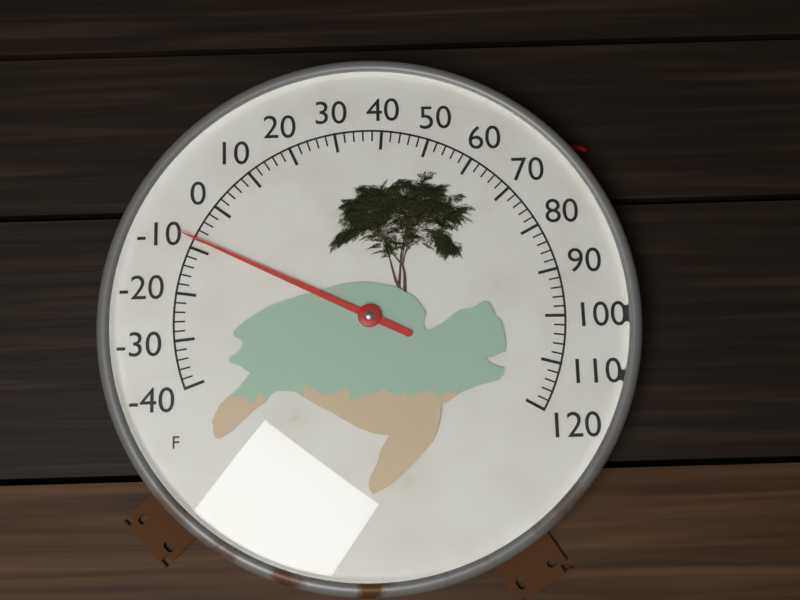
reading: -8 °F
